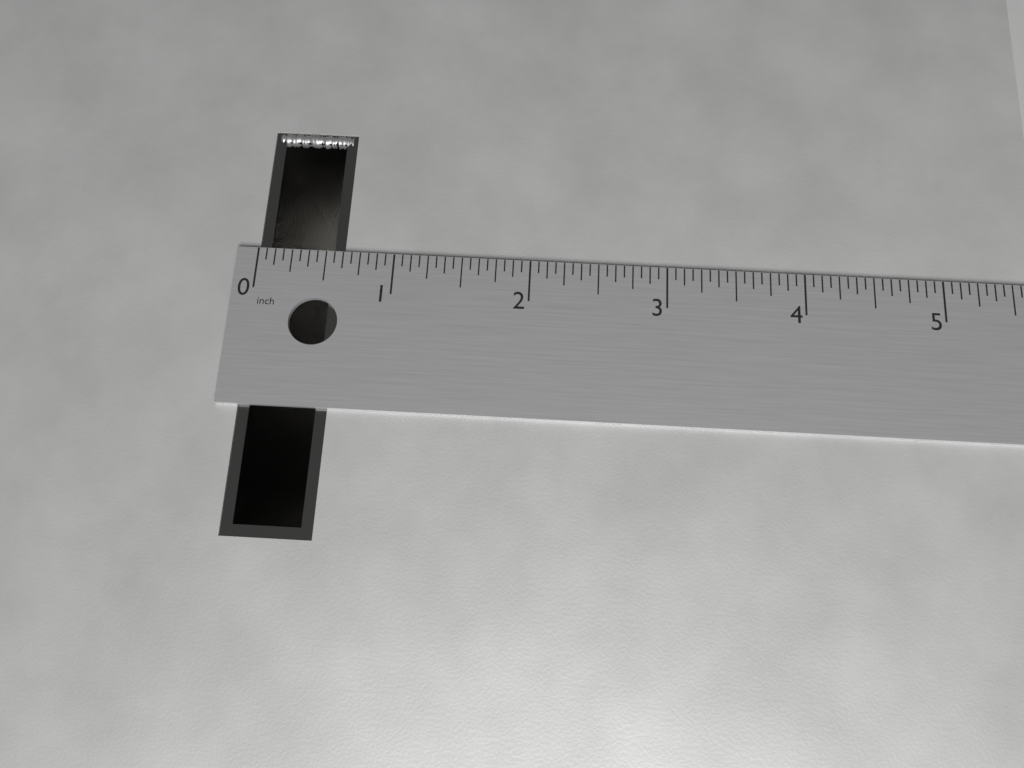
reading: 0.6250 in
